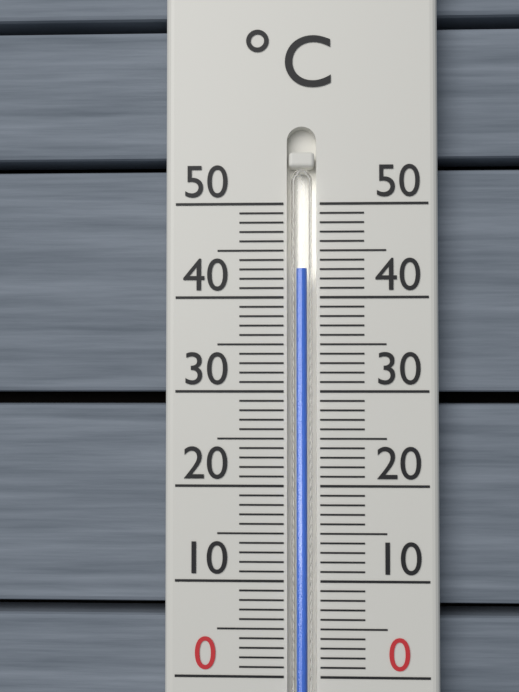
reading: 43 °C
